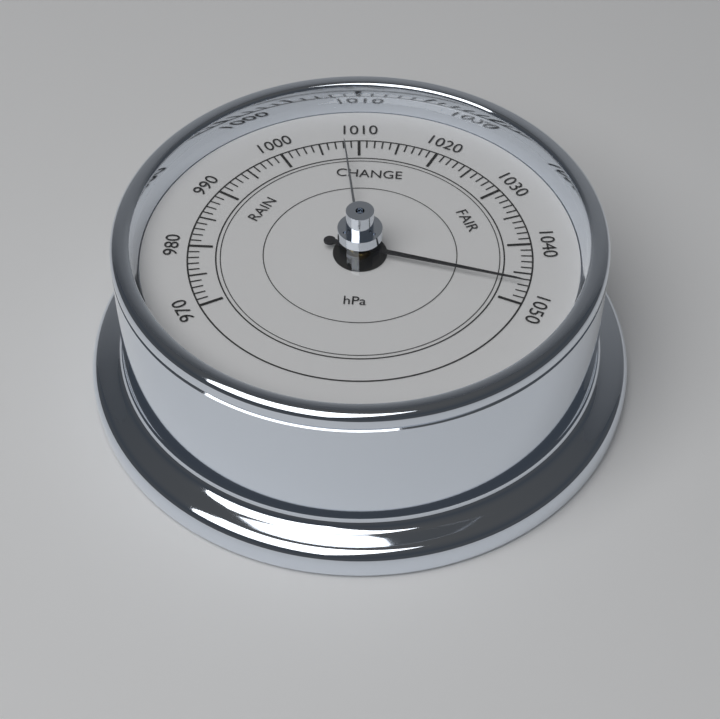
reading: 1047 hPa
